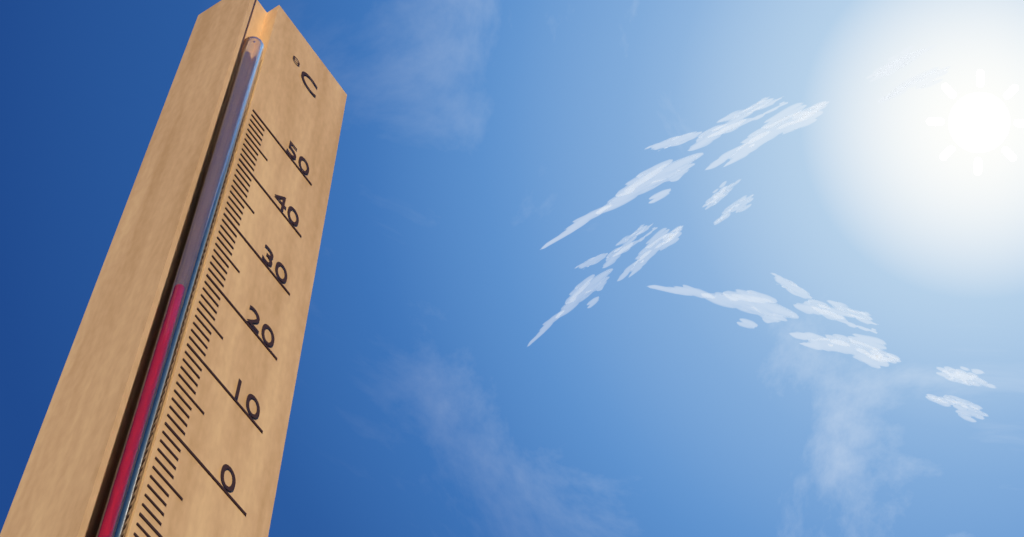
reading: 15 °C
